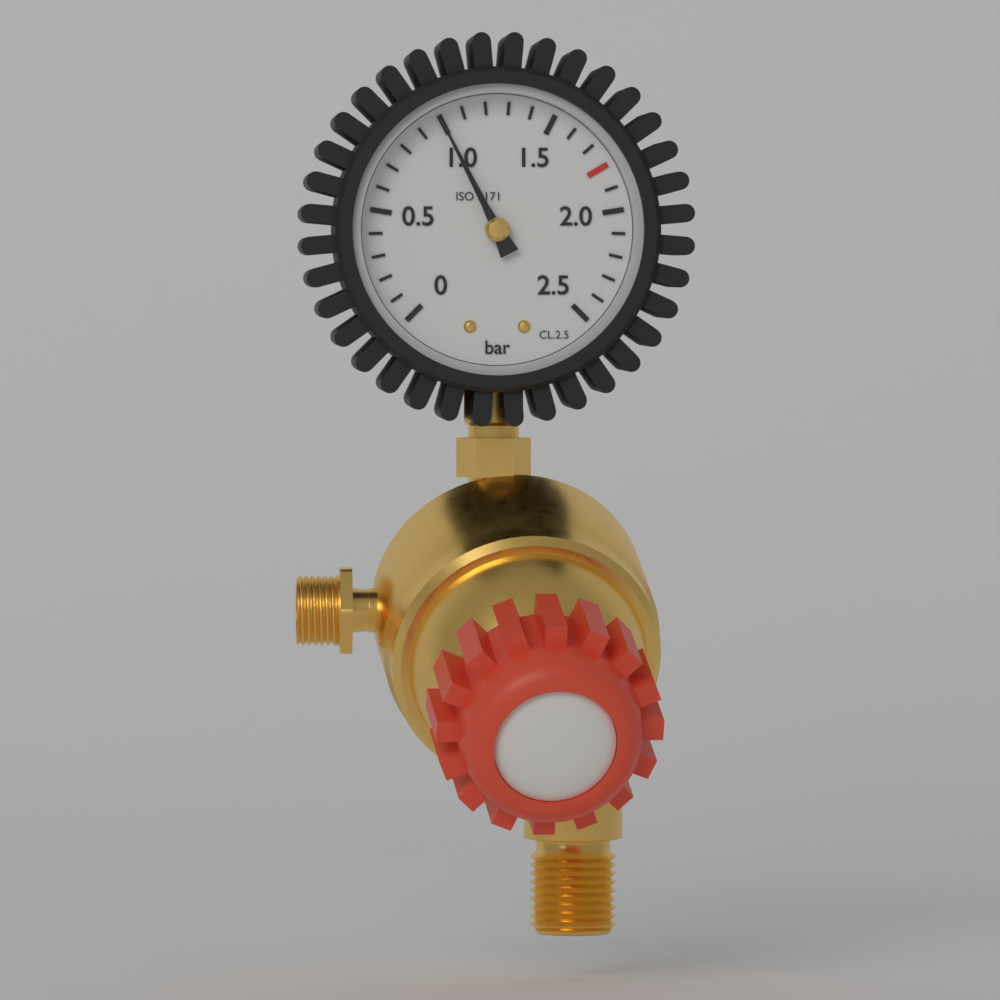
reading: 1.0 bar
